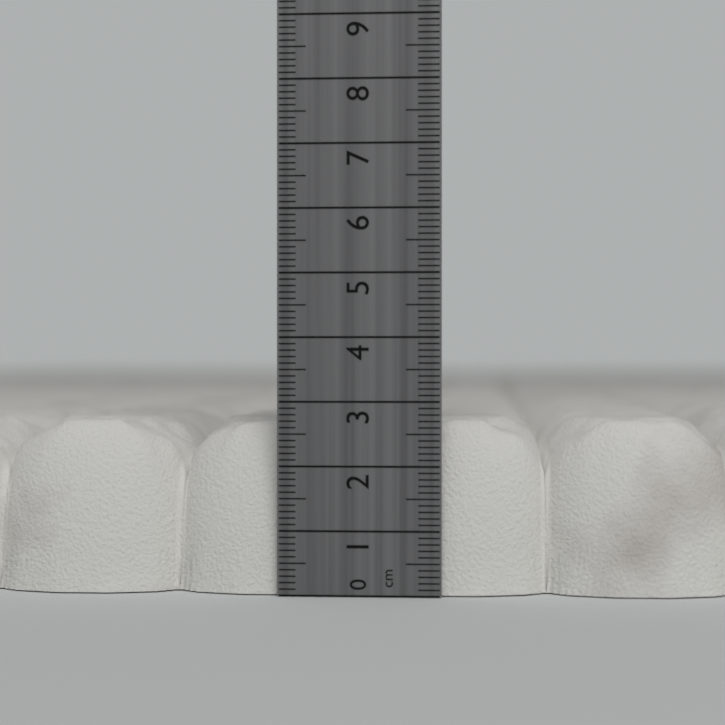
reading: 2.7 cm
